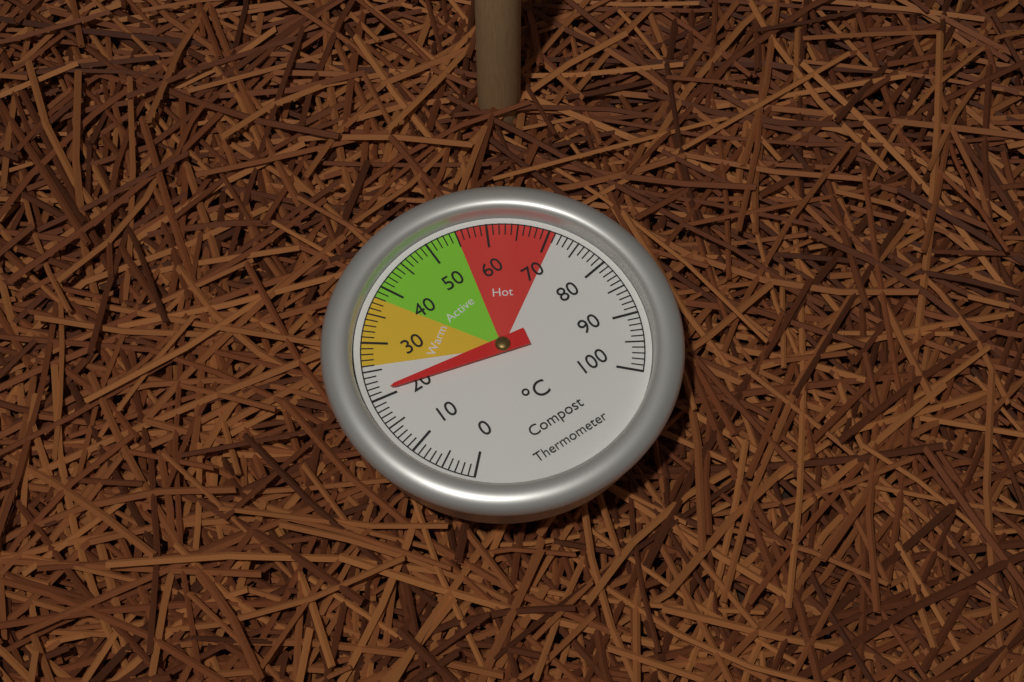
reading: 21 °C
